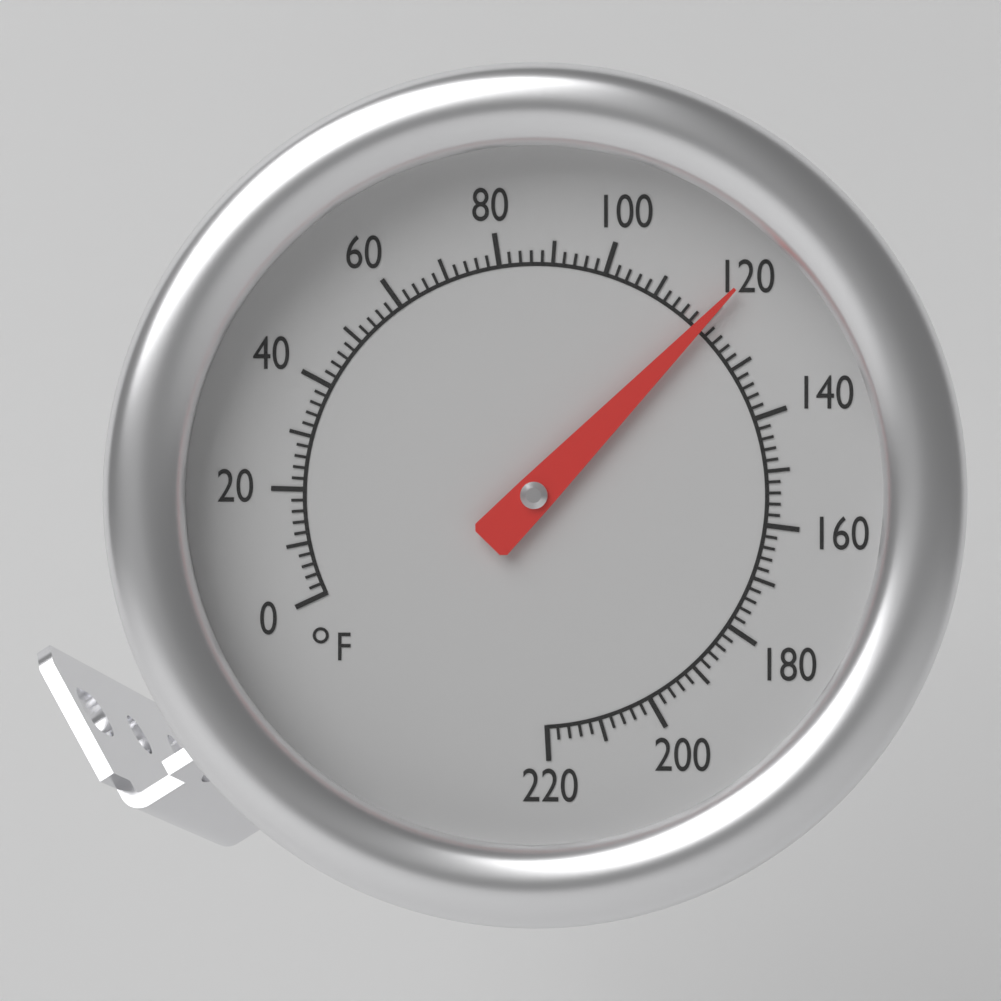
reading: 120 °F
